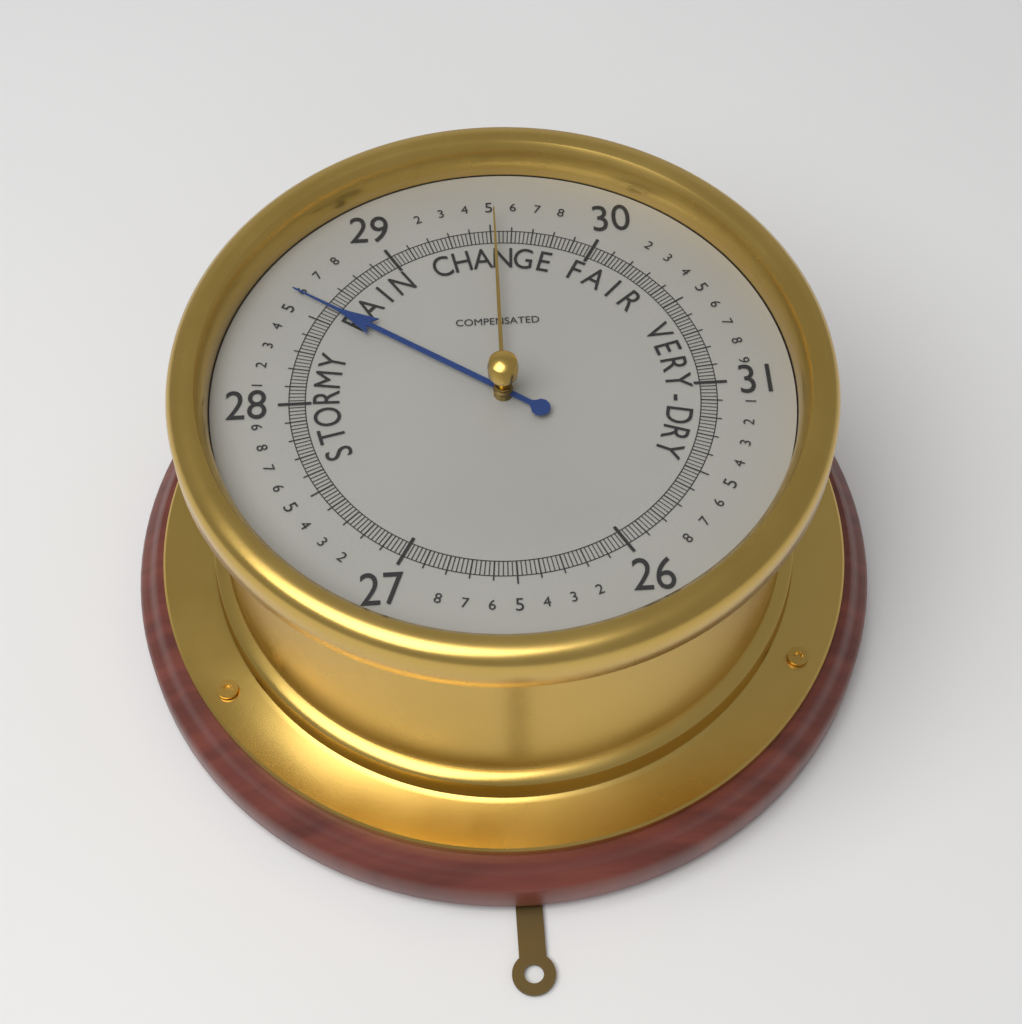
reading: 28.58 (no unit)
